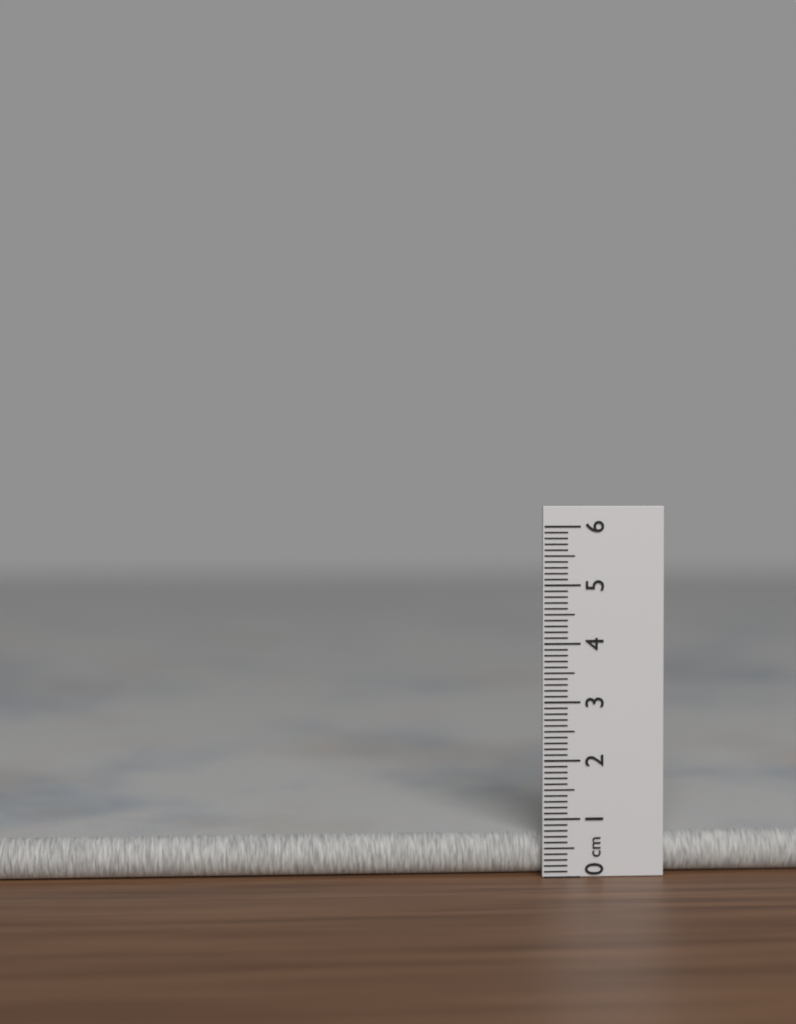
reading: 0.7 cm
